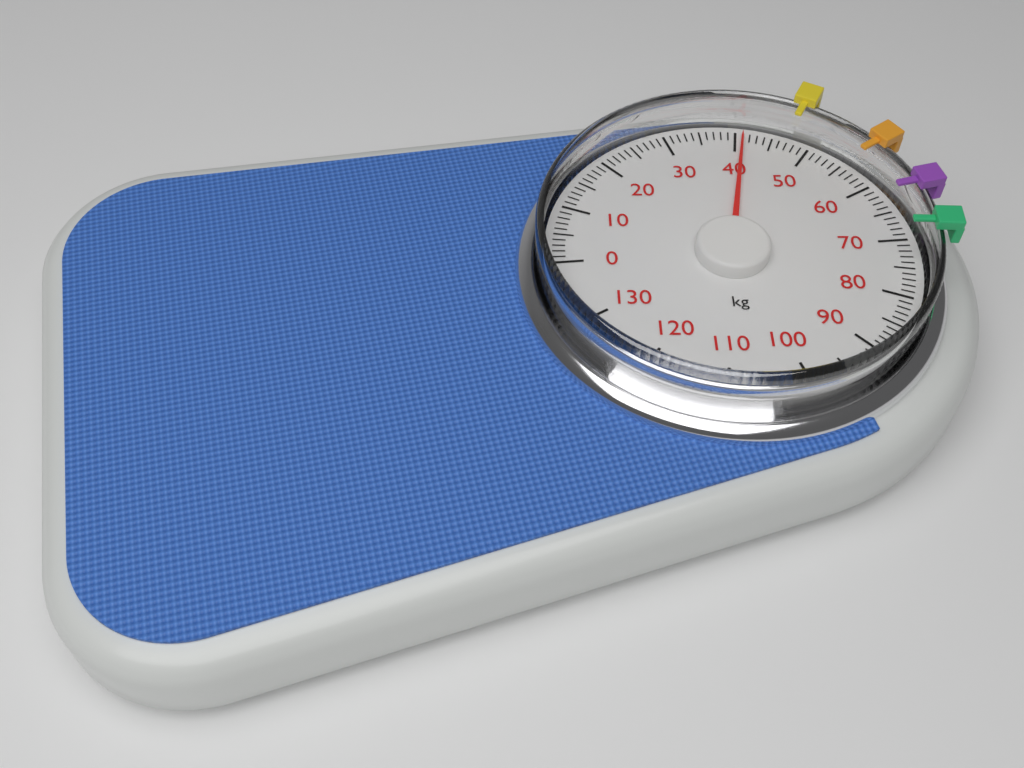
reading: 41 kg
